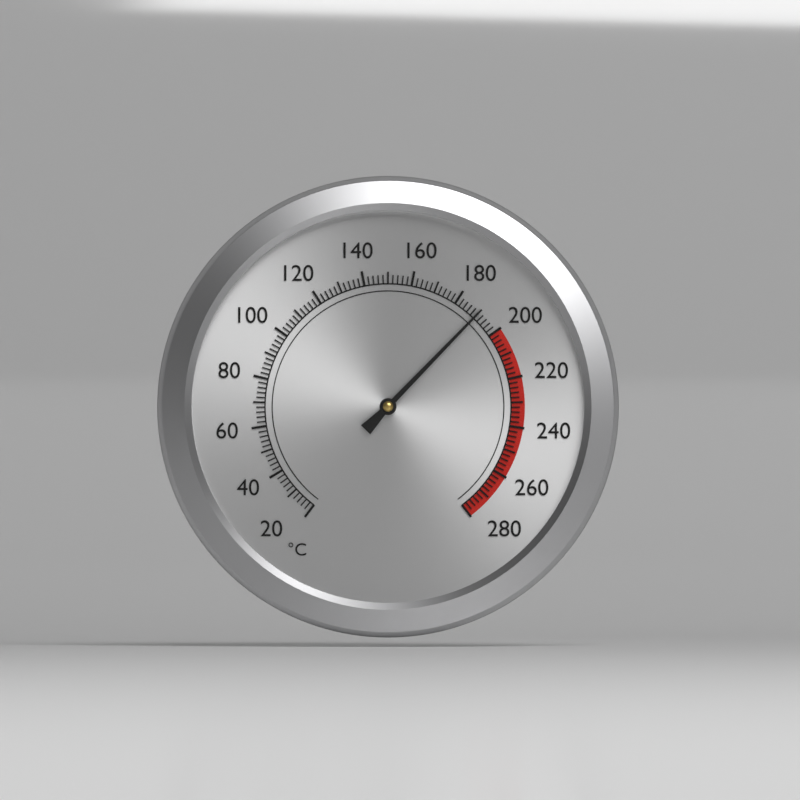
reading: 190 °C
